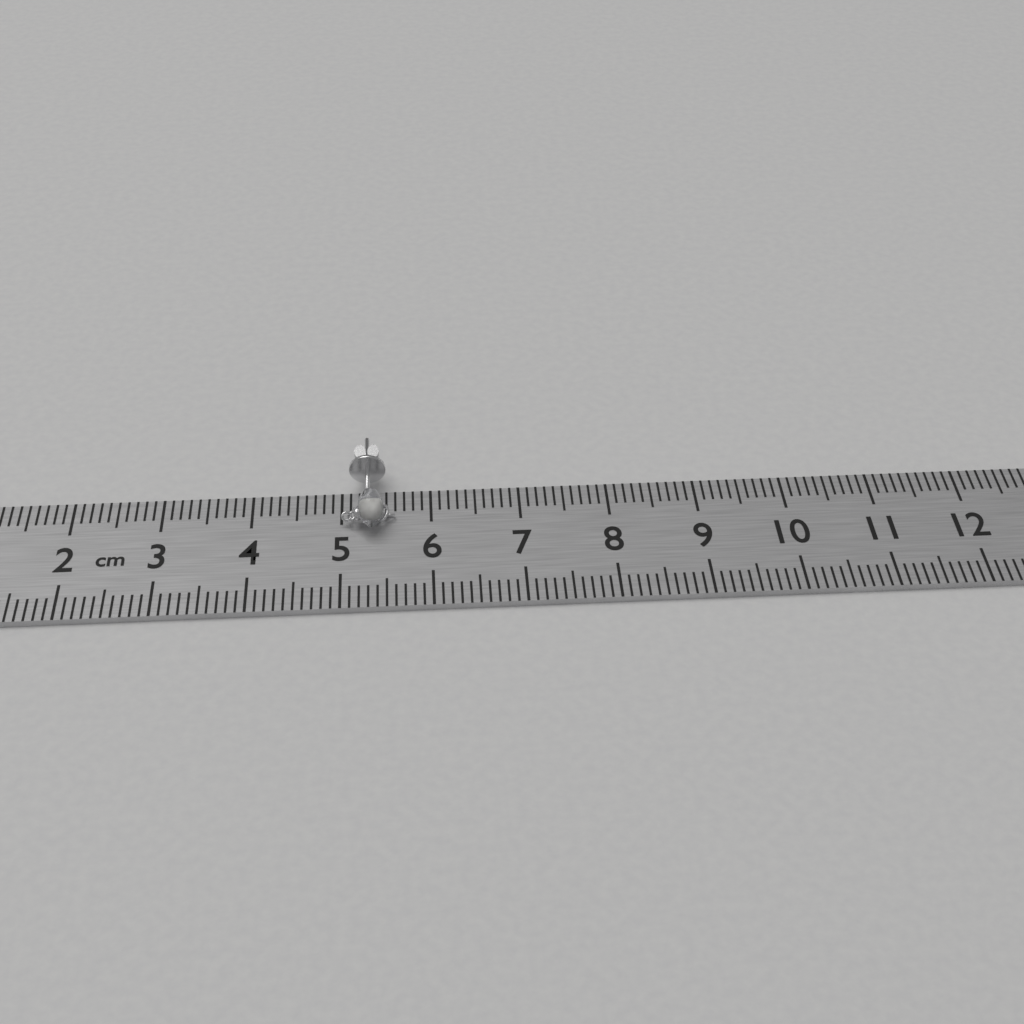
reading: 5.6 cm
